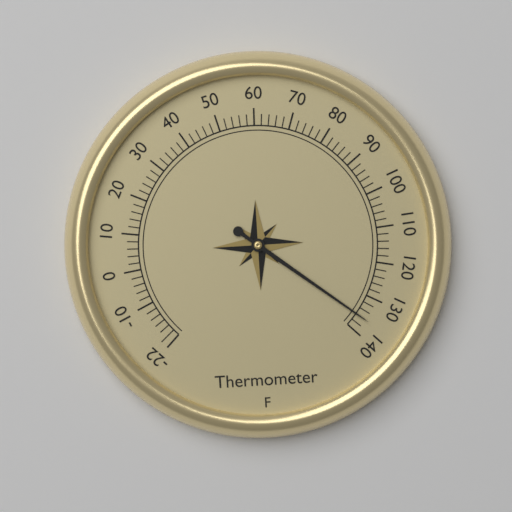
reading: 136 °F
